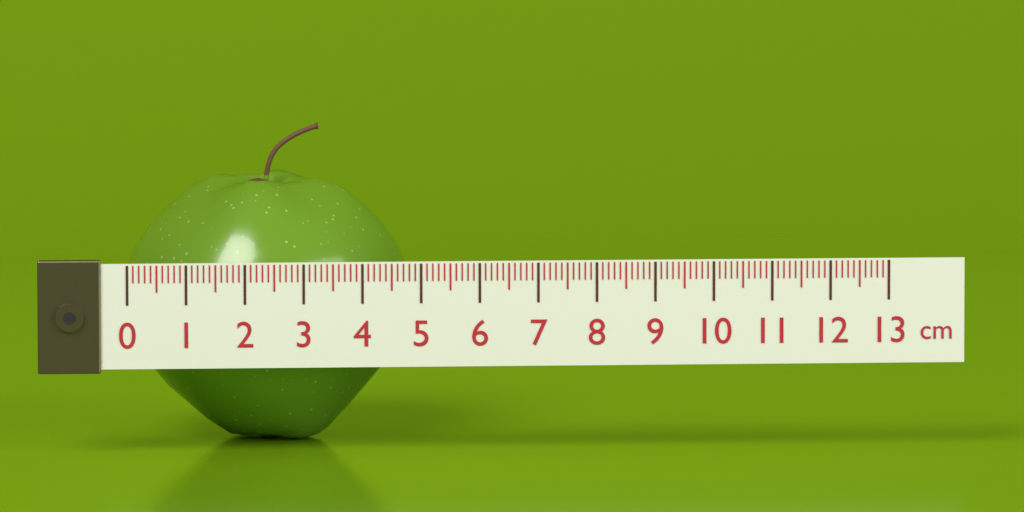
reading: 4.9 cm
